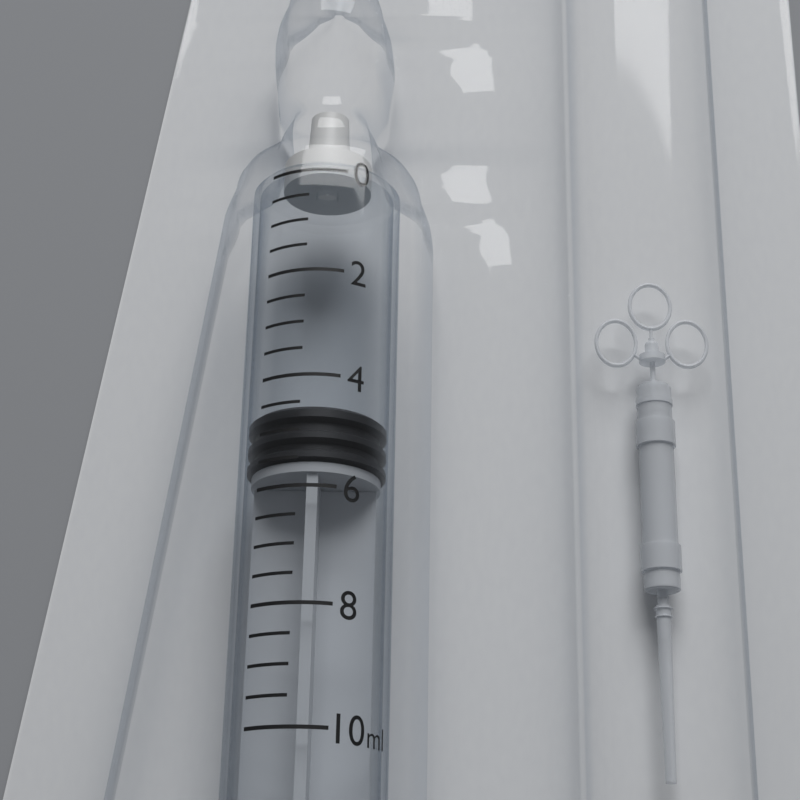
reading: 4.5 ml
